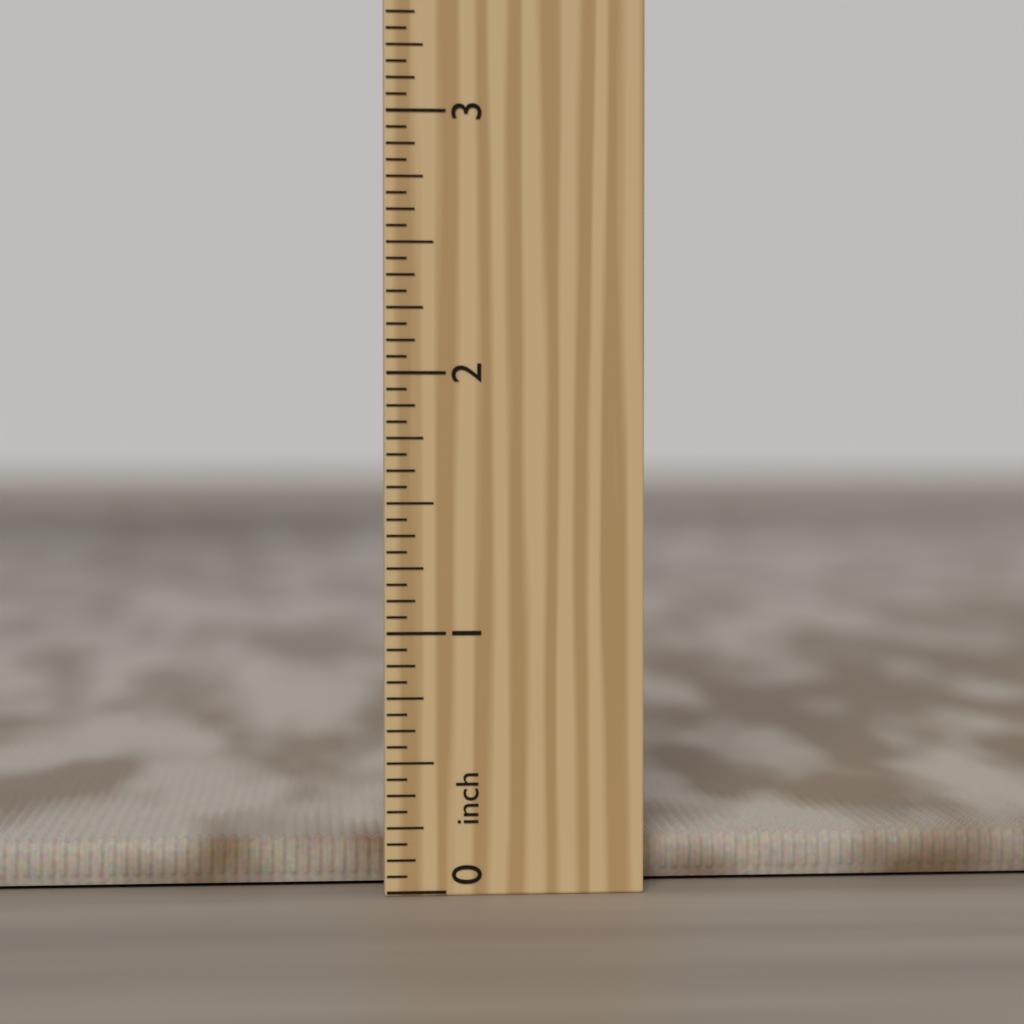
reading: 0.1875 inch
